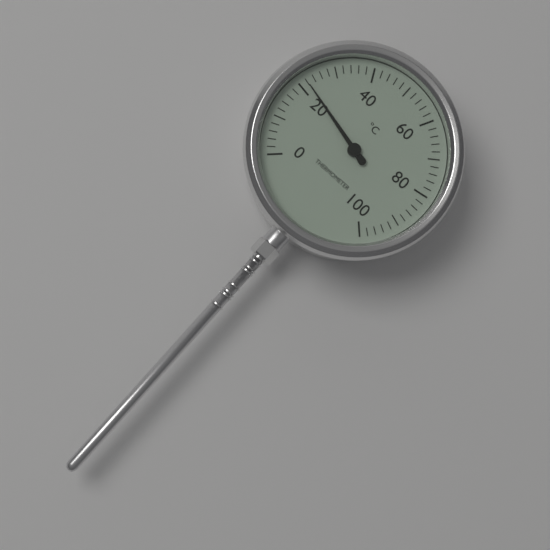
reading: 22 °C
